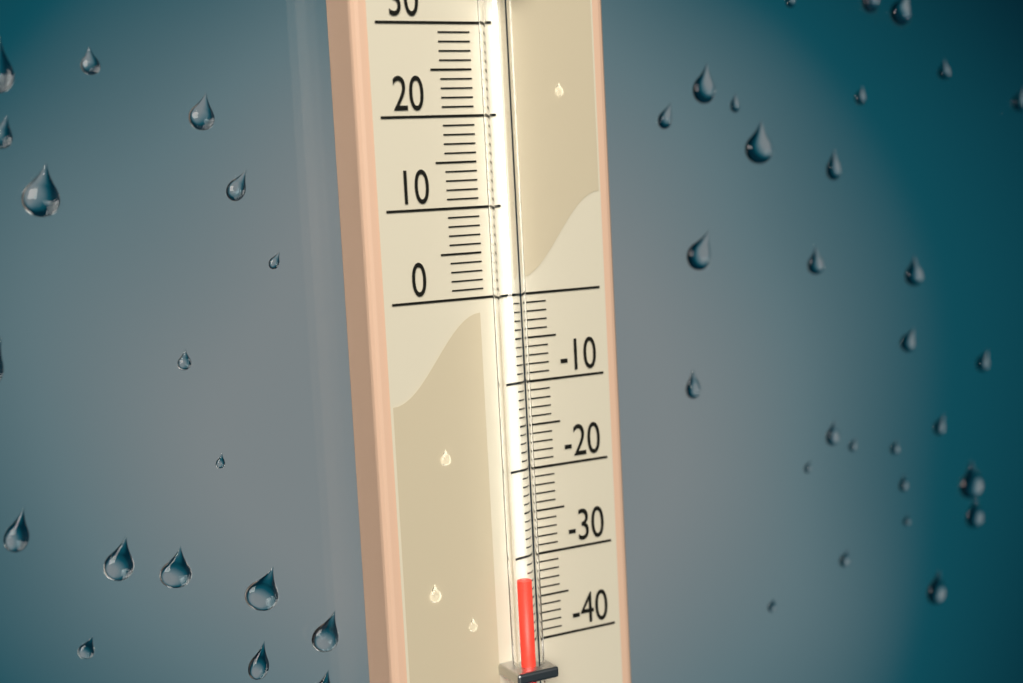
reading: -32 (no unit)
